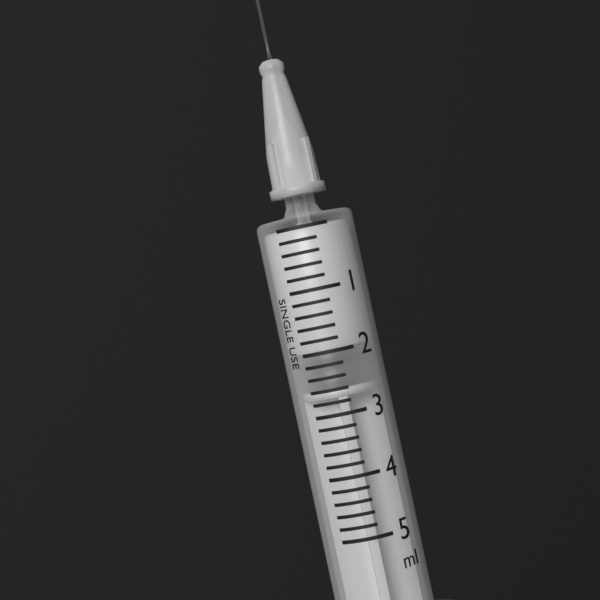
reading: 2.0 ml
